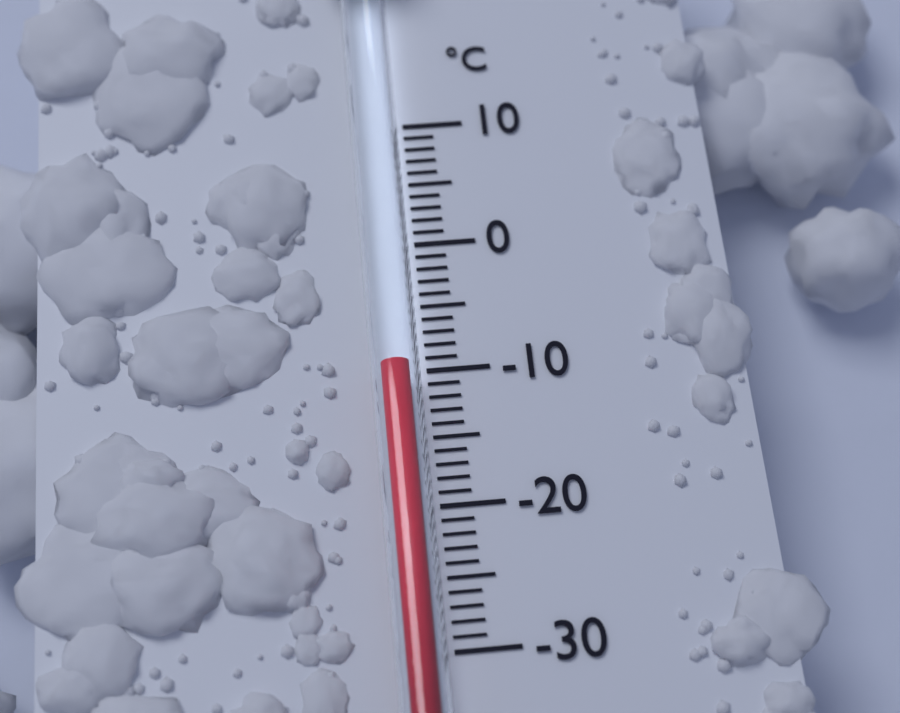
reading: -10 °C
